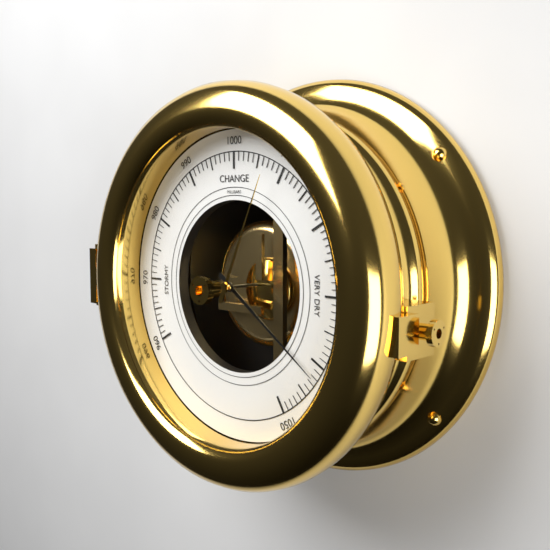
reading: 1042 mbar
